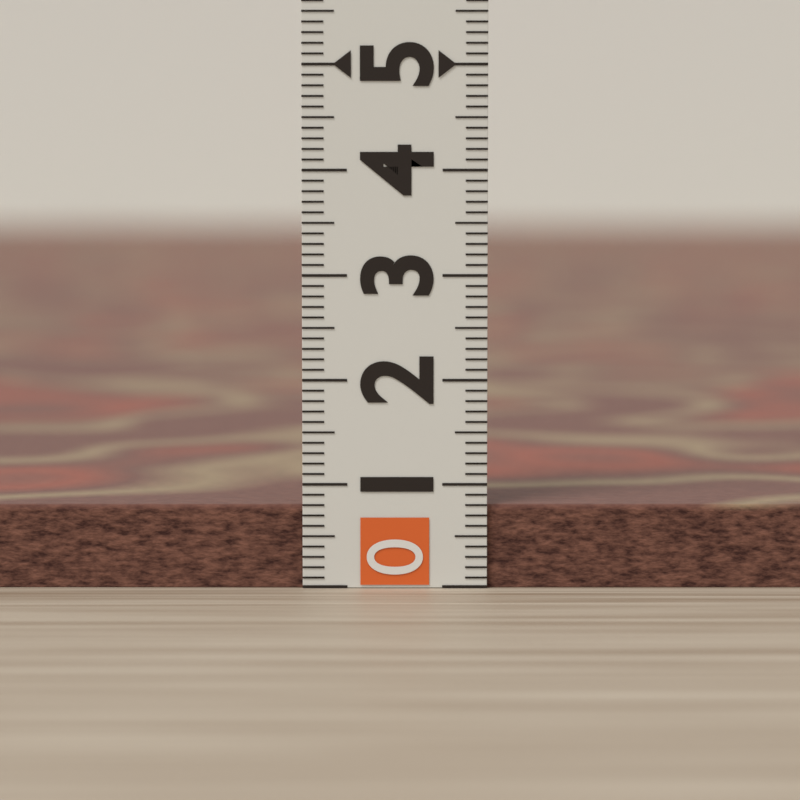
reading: 0.8 (no unit)
